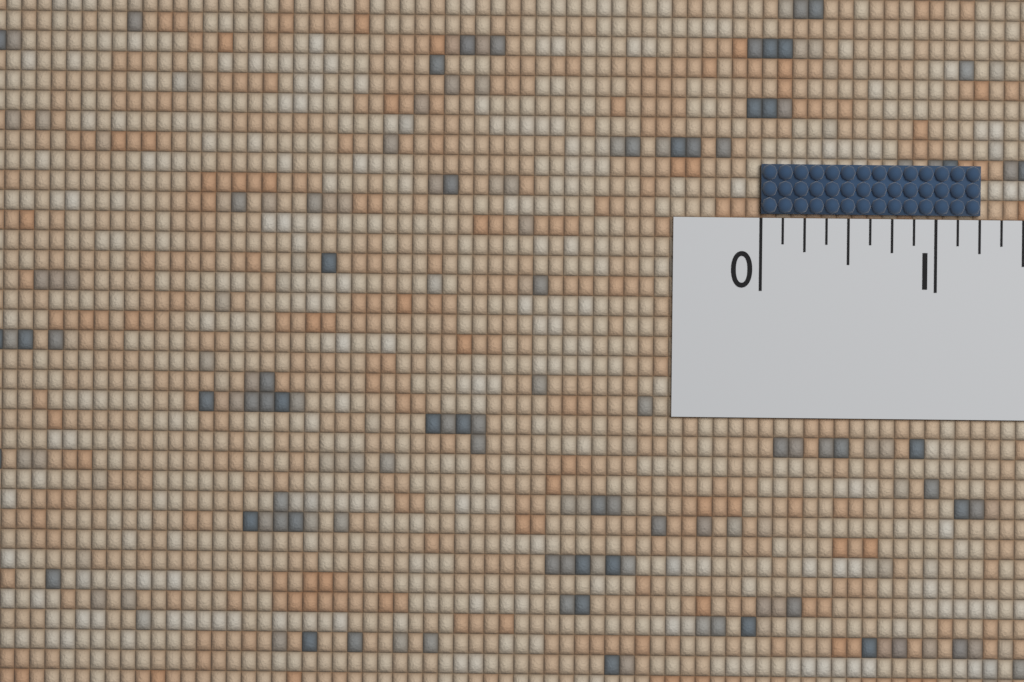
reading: 1.250 (no unit)
